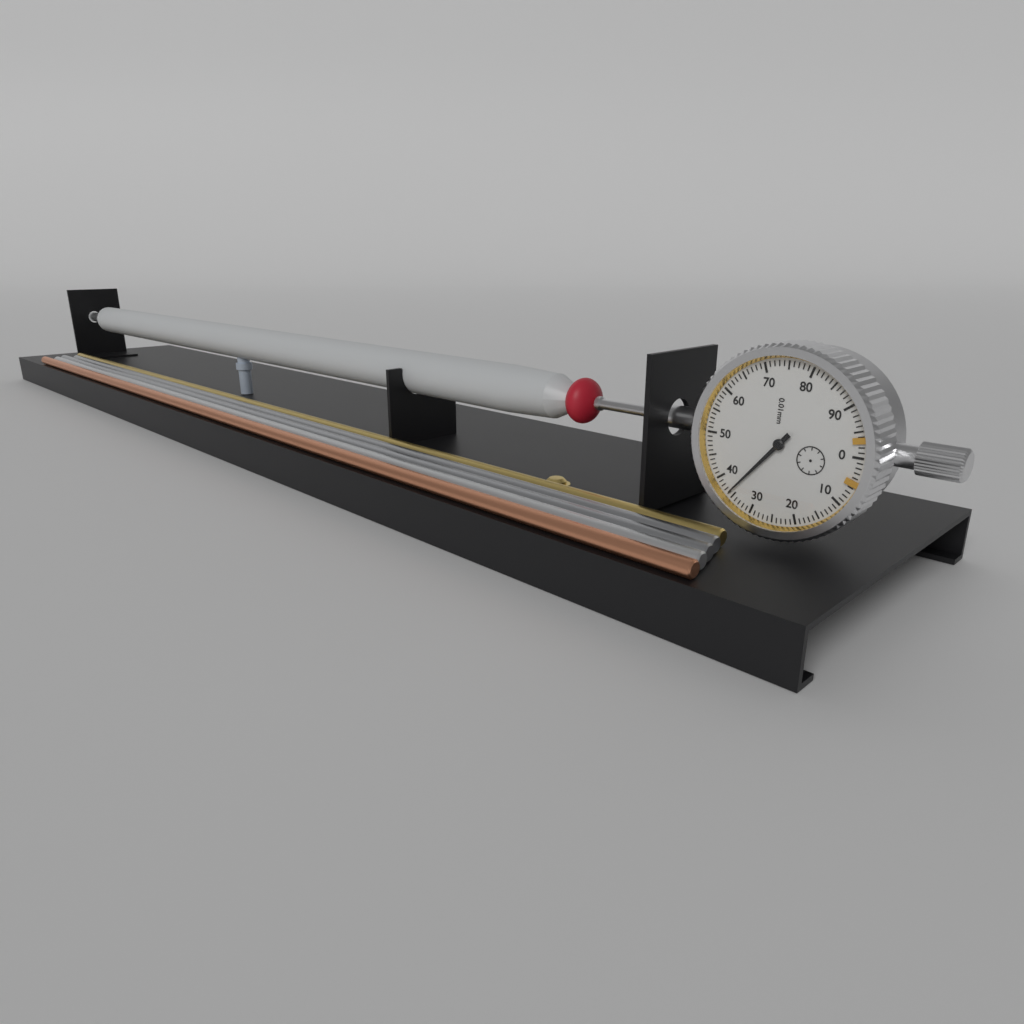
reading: 0.36 mm
